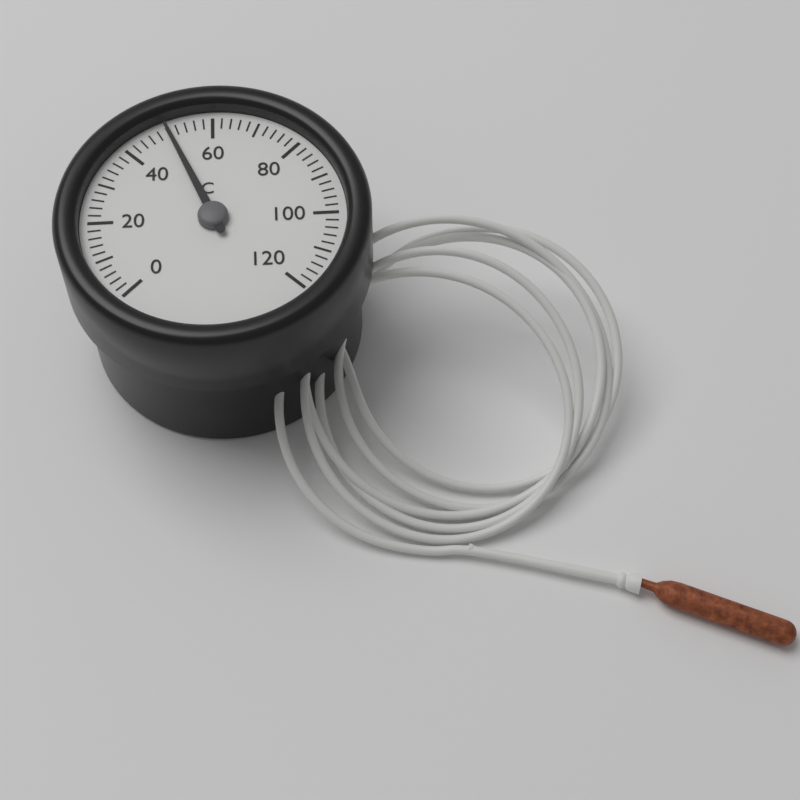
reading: 50 °C
